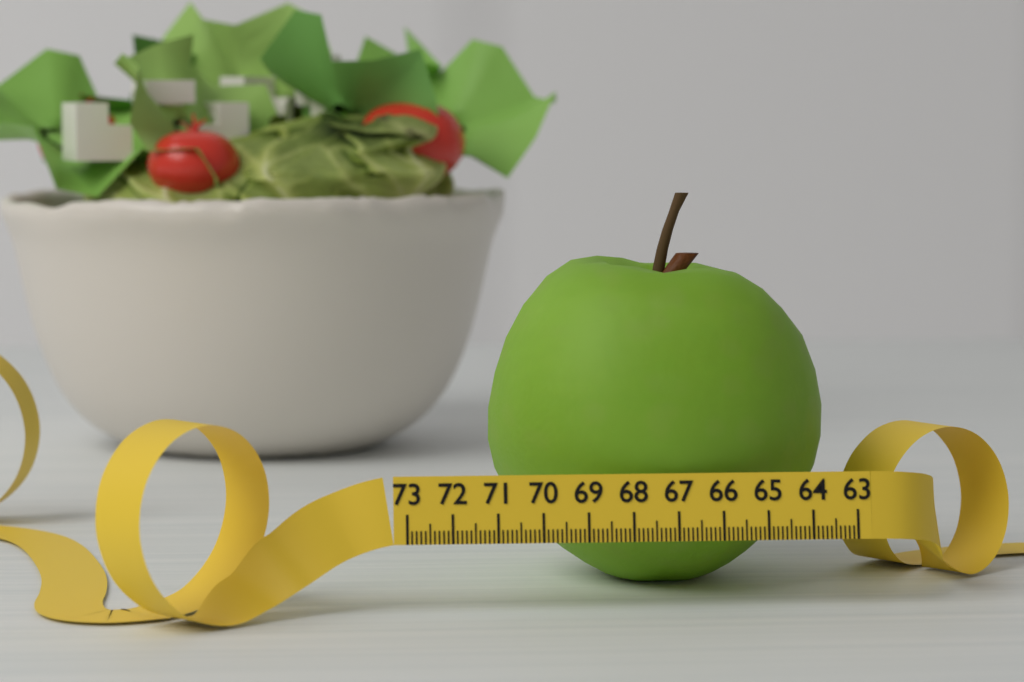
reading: 70.9 (no unit)
